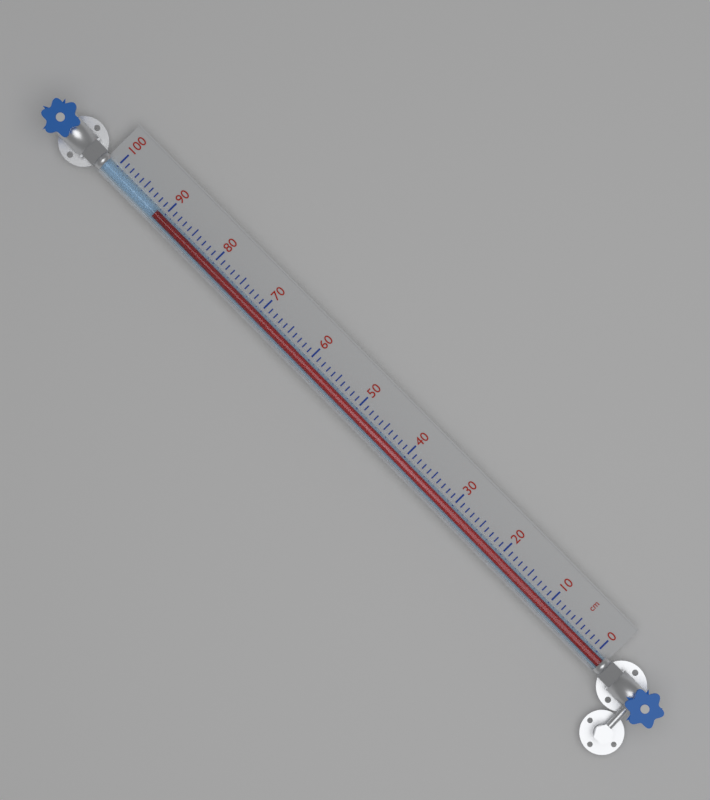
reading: 91 cm
